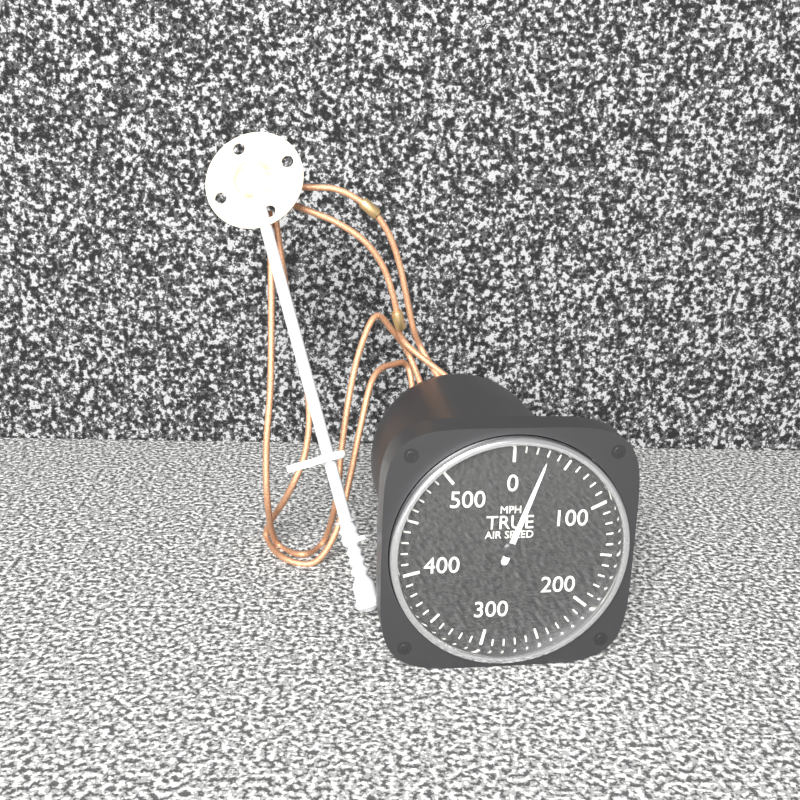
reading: 30 MPH
